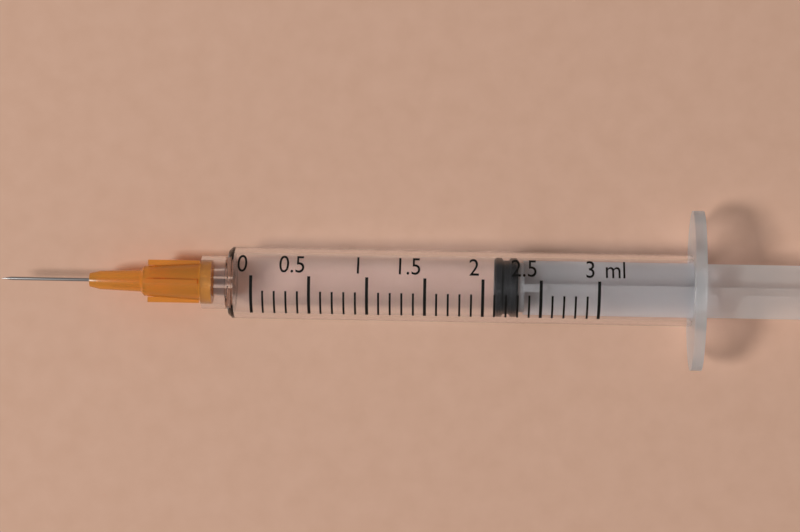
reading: 2.1 ml
